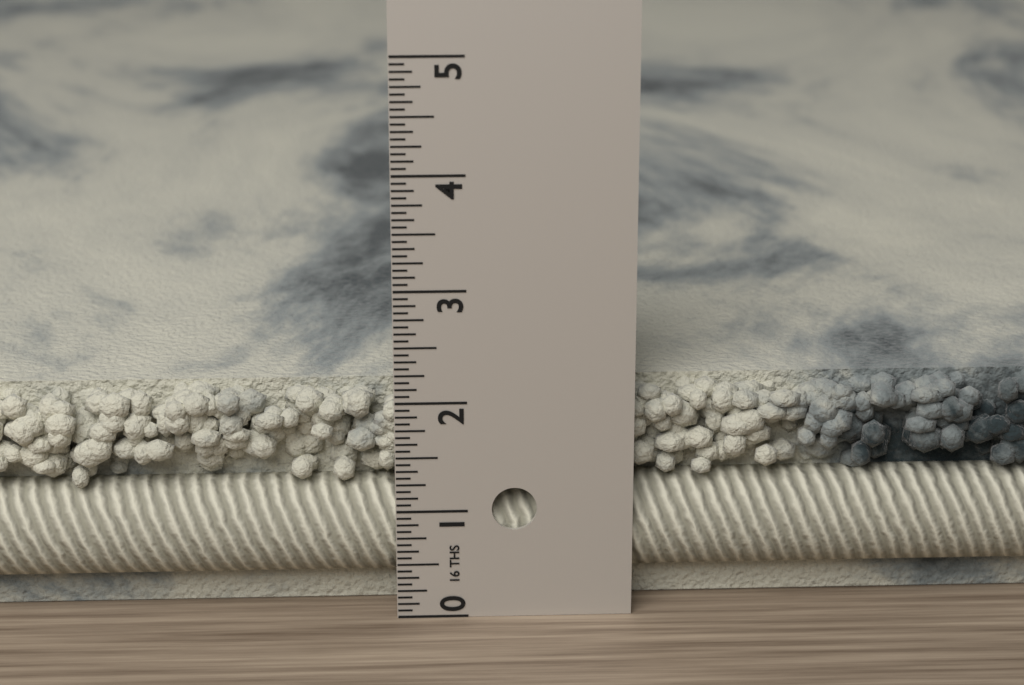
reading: 2.0625 in
